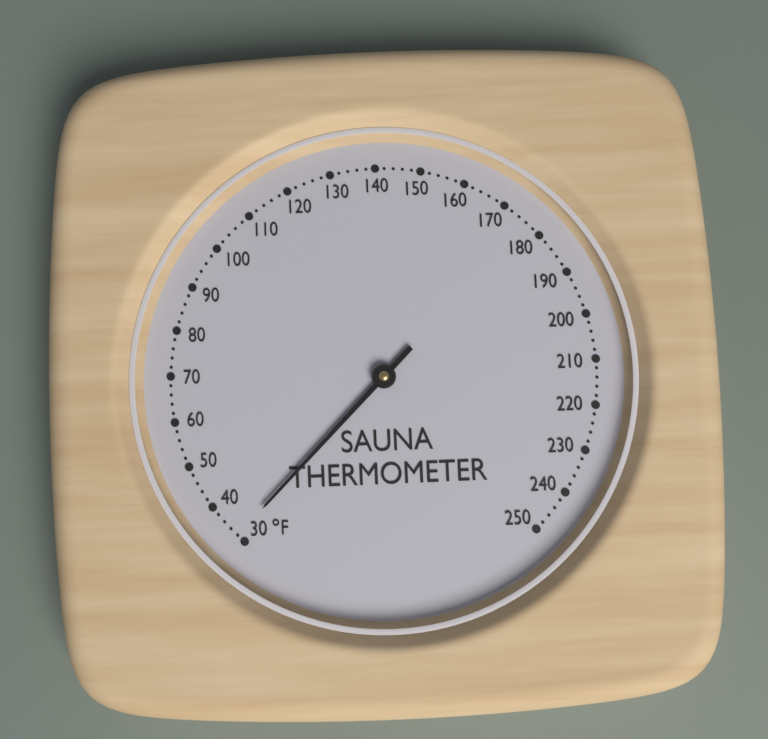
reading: 32 °F
